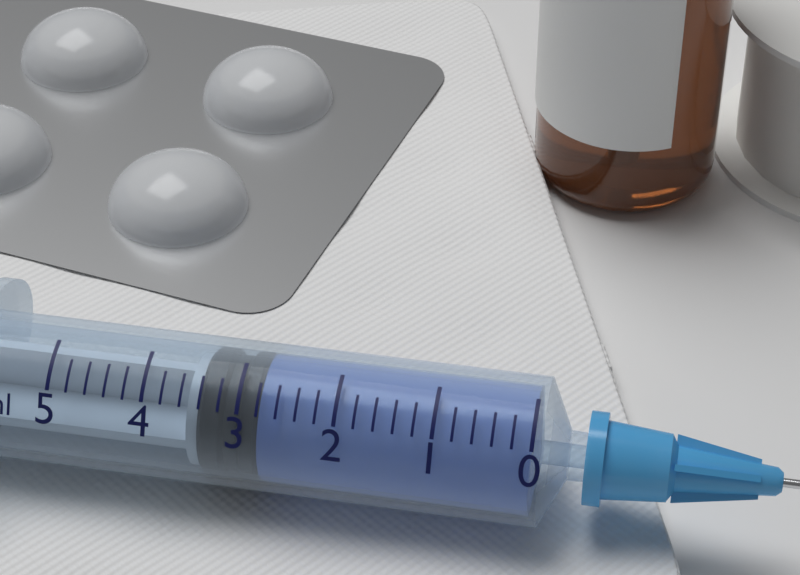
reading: 2.8 ml
